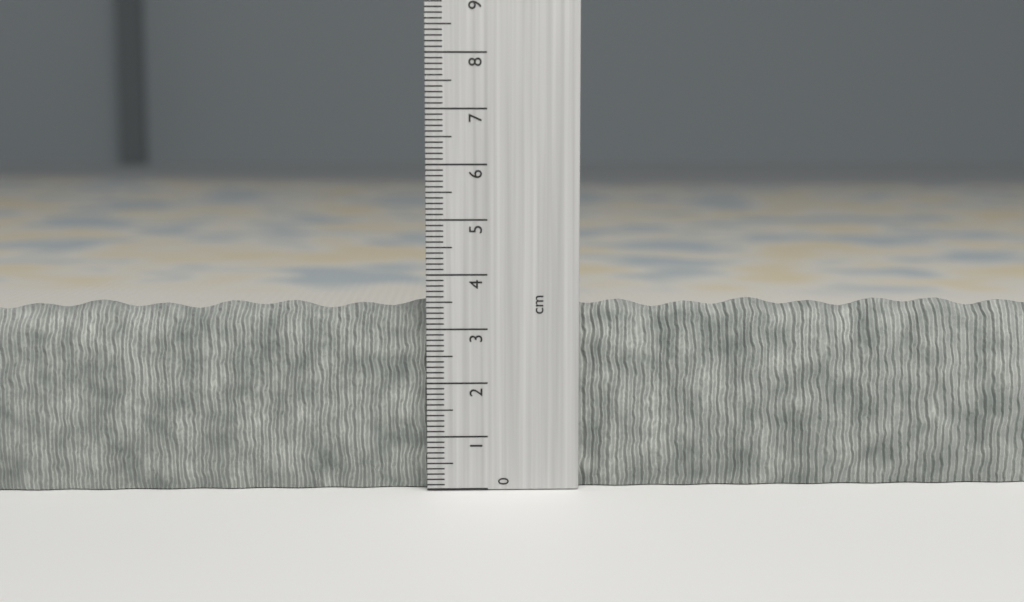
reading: 3.5 cm
